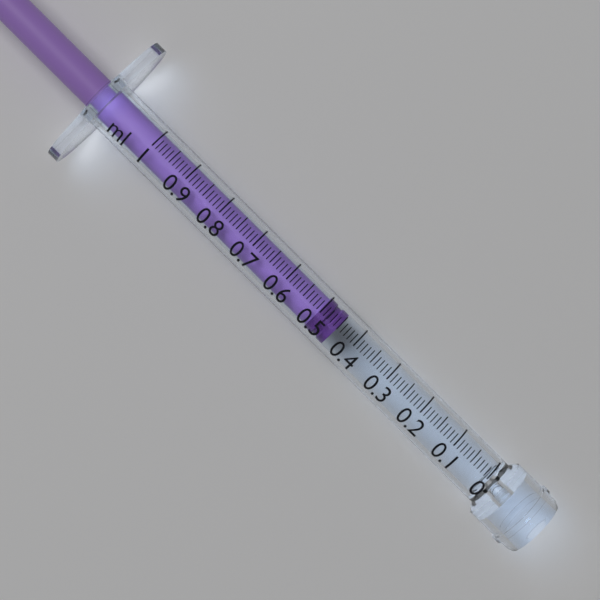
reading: 0.45 ml
